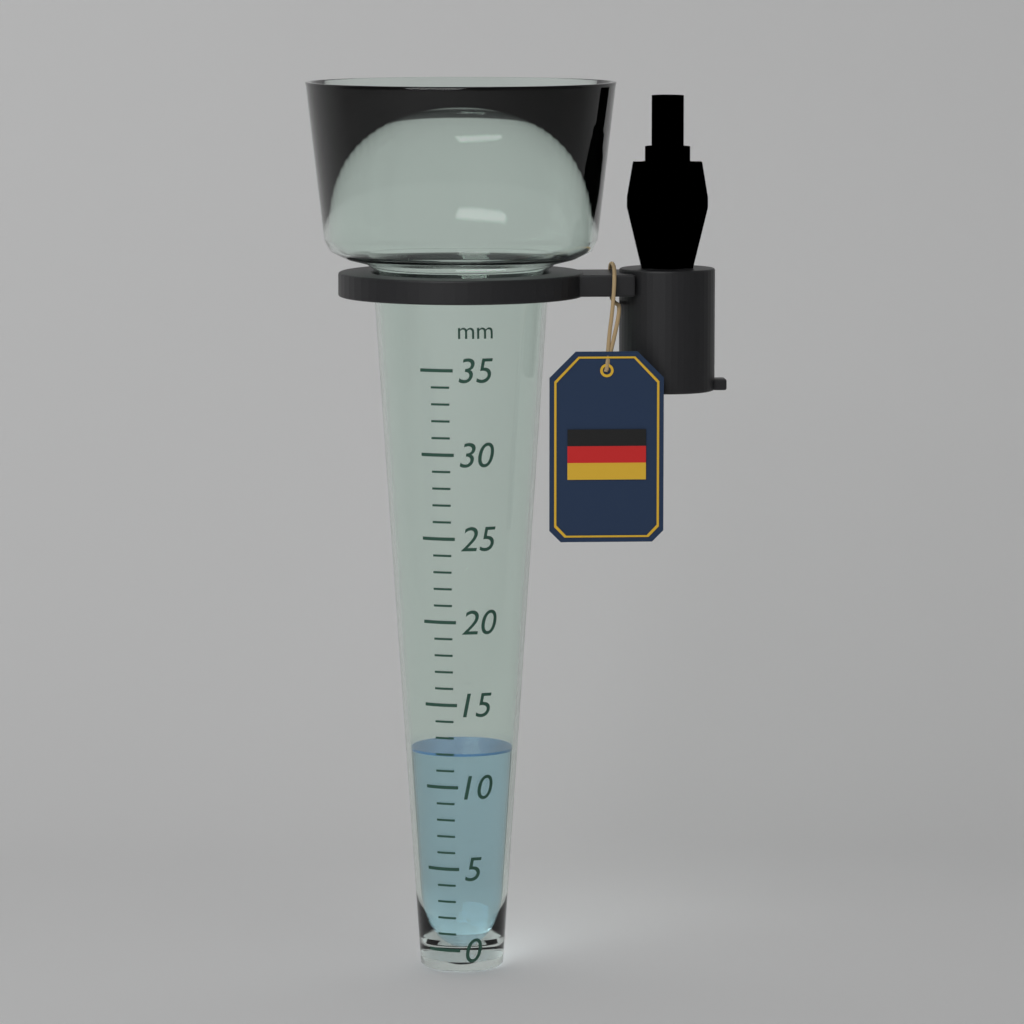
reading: 12 mm
